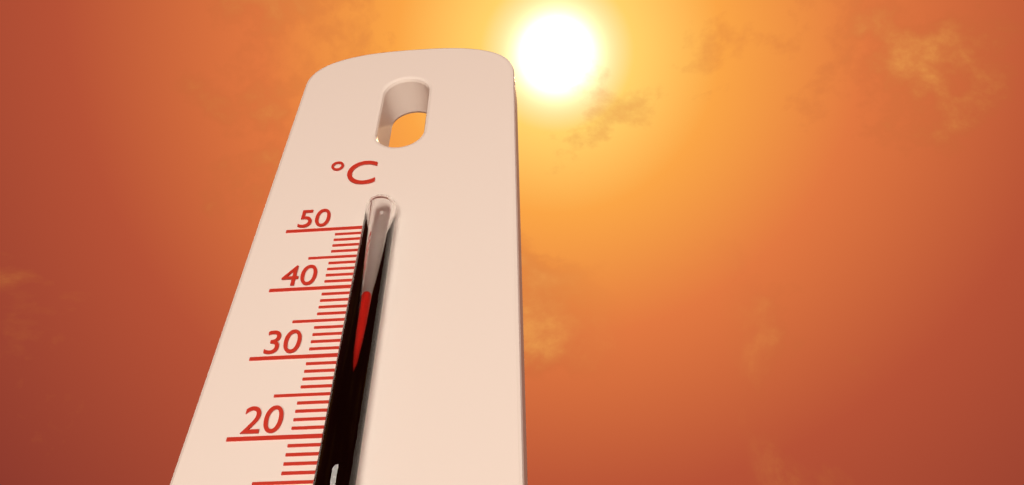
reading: 37 °C
